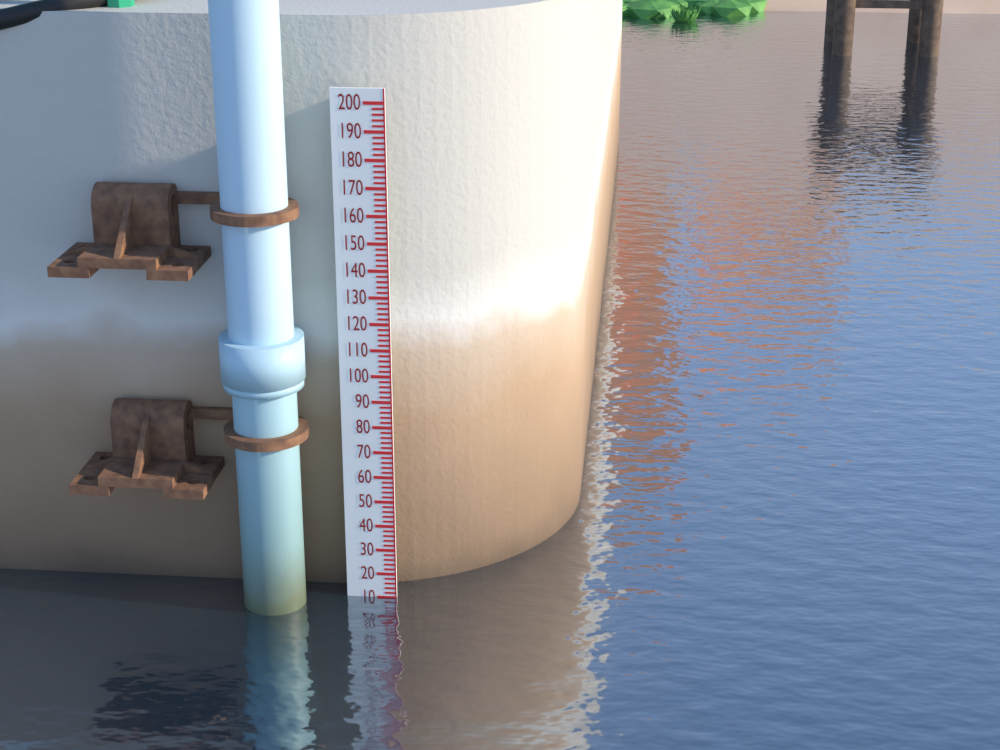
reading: 10 (no unit)
